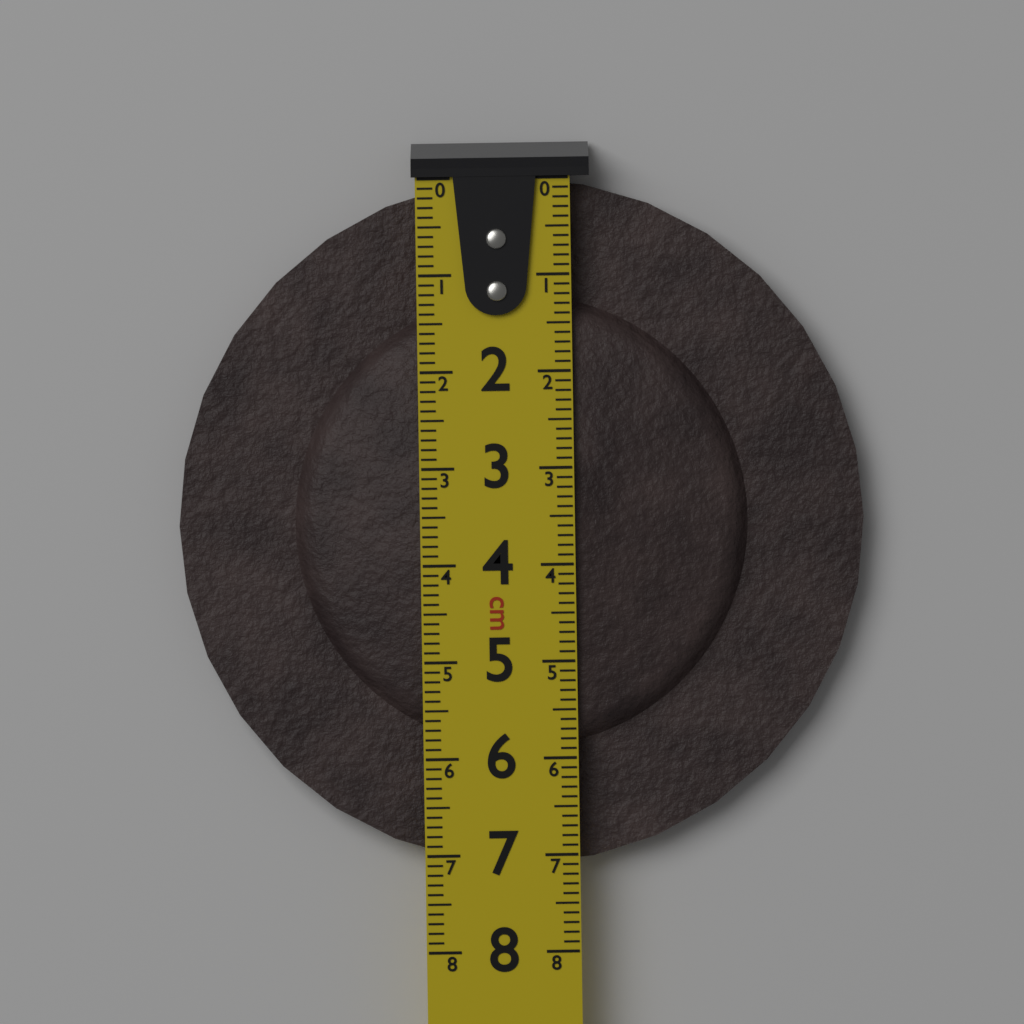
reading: 7.1 cm
